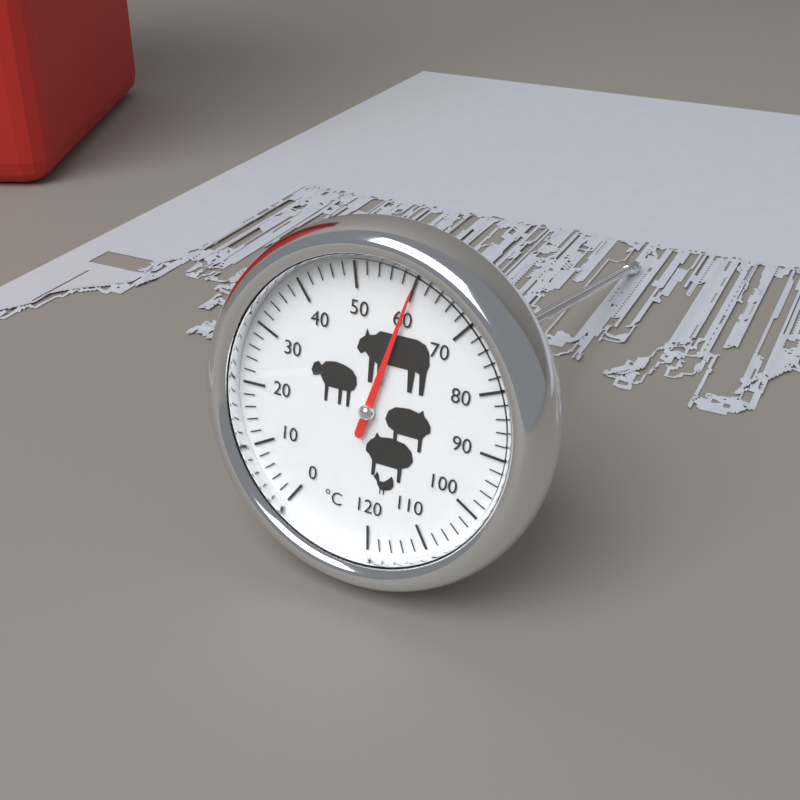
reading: 60 °C
